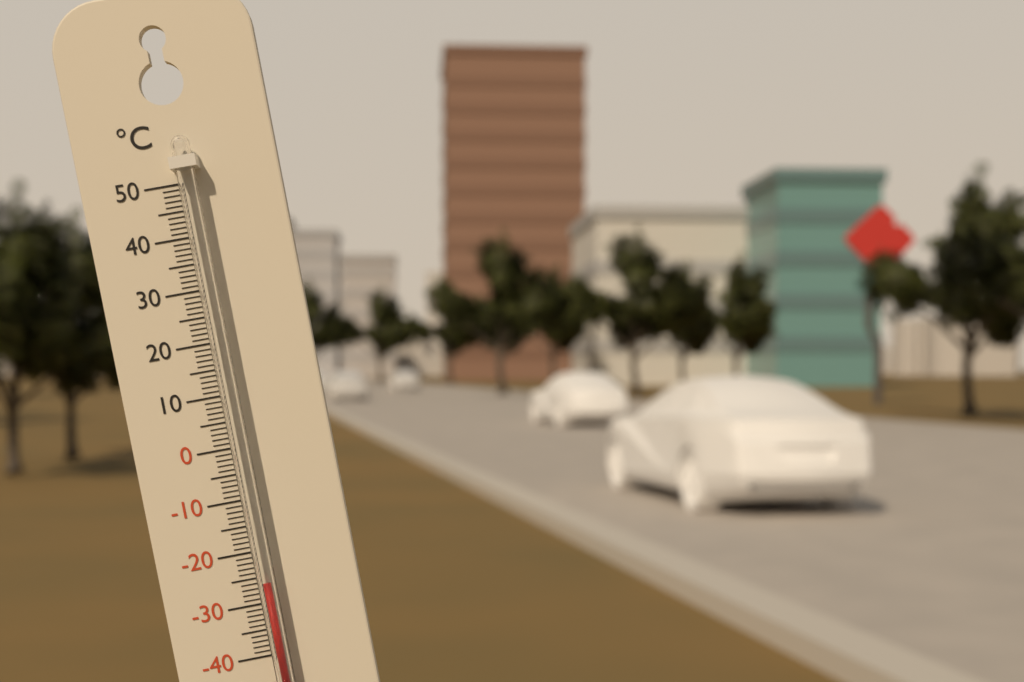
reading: -26 °C
